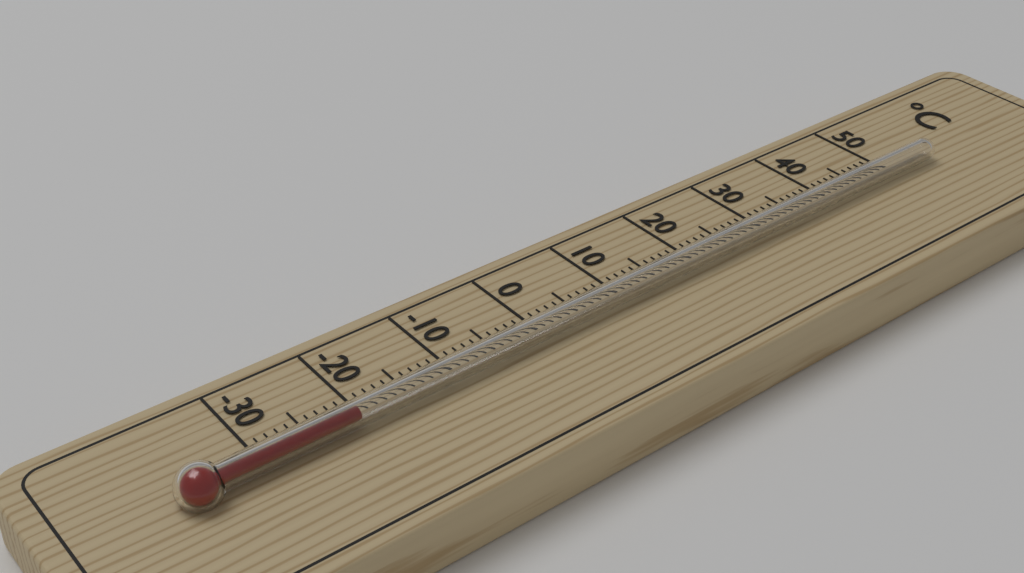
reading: -21 °C
